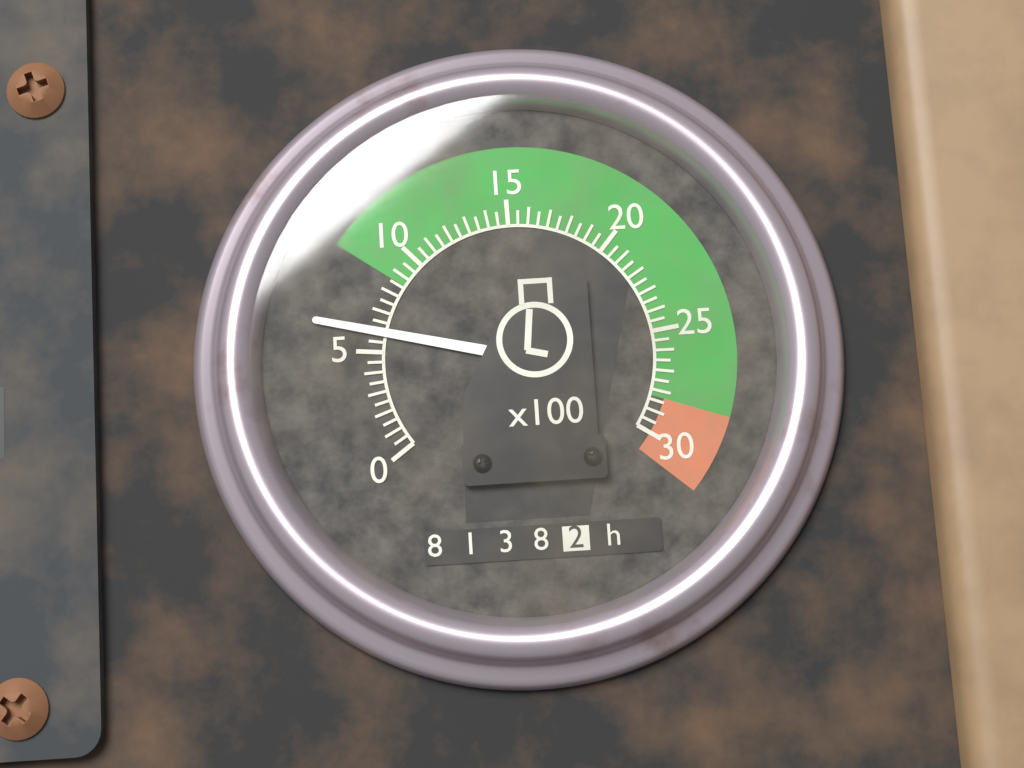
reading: 6.0 x100 rpm
